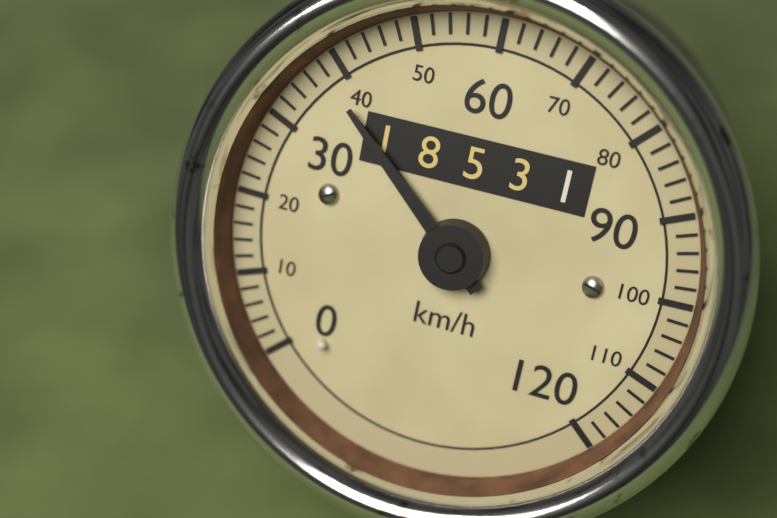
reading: 38 km/h
